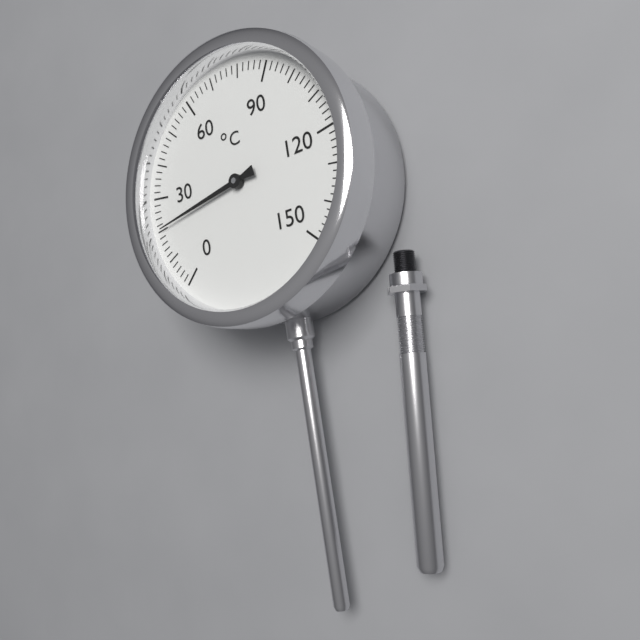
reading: 20 °C
